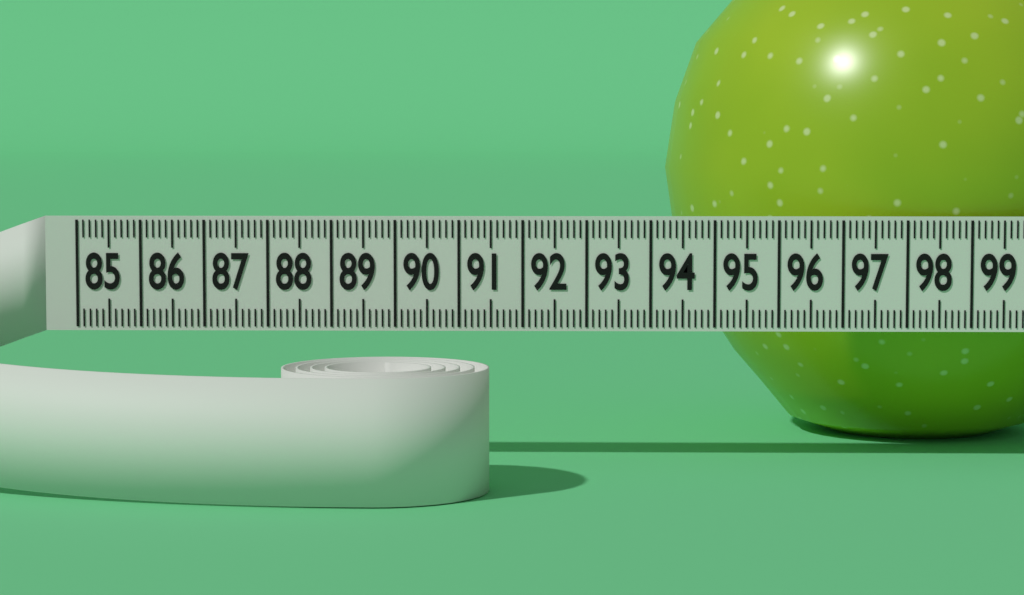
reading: 94.4 (no unit)
